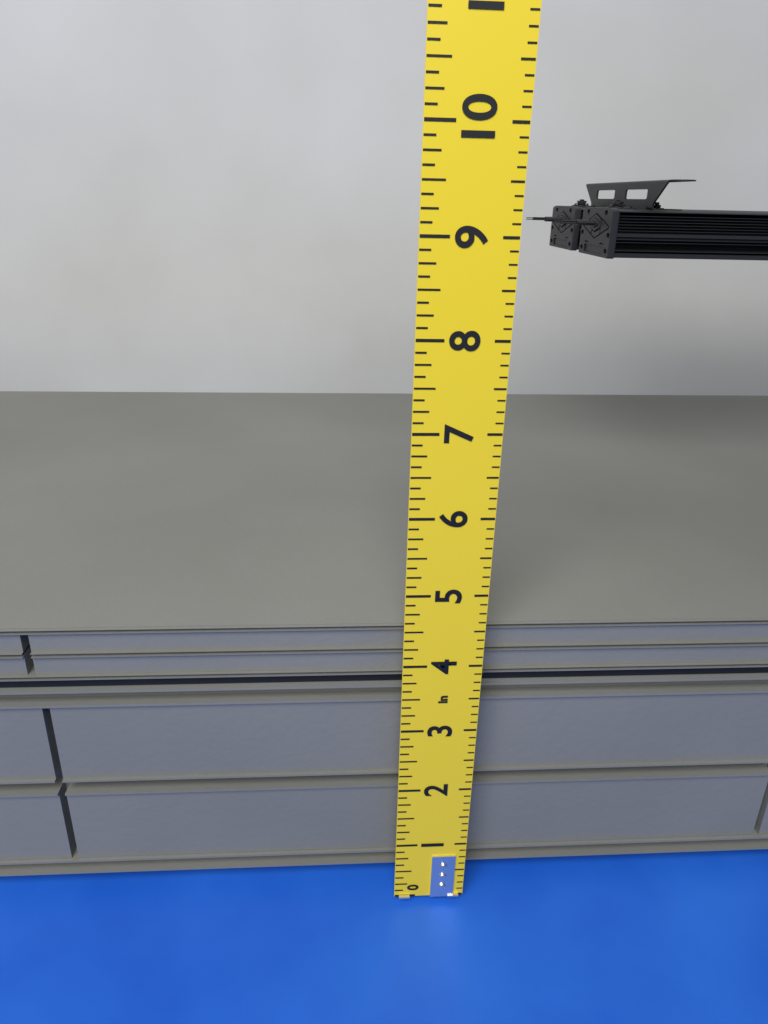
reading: 4.375 in
